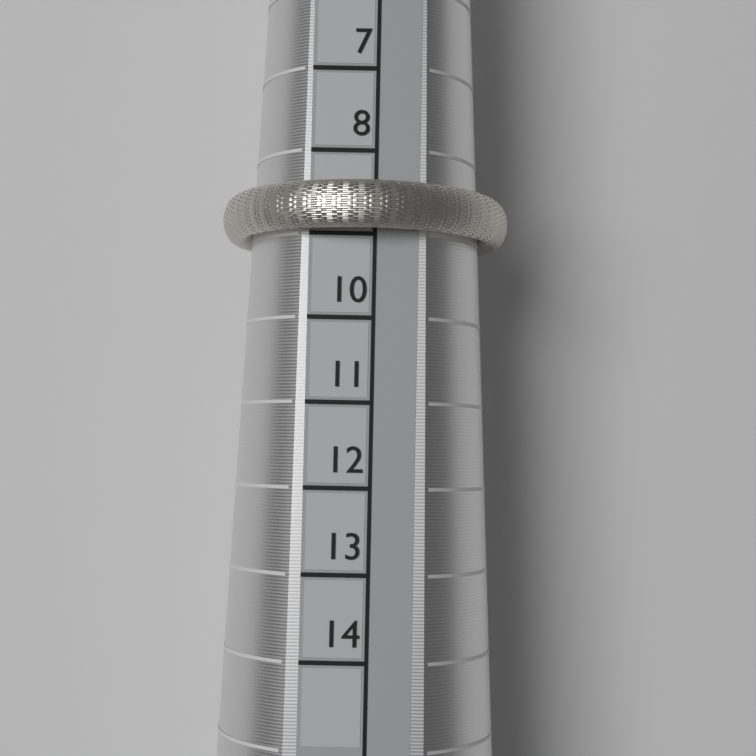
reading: 9 (no unit)
